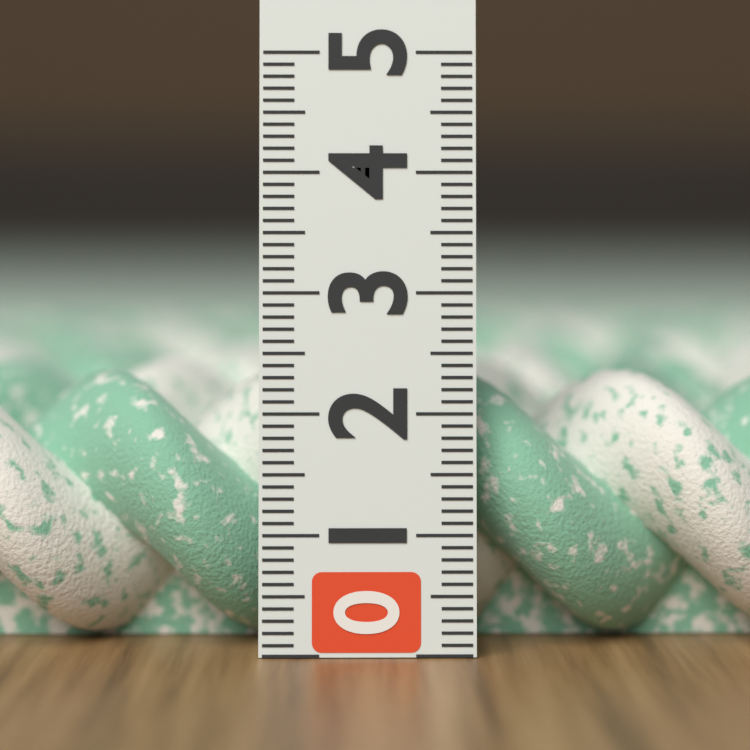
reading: 2.3 (no unit)
